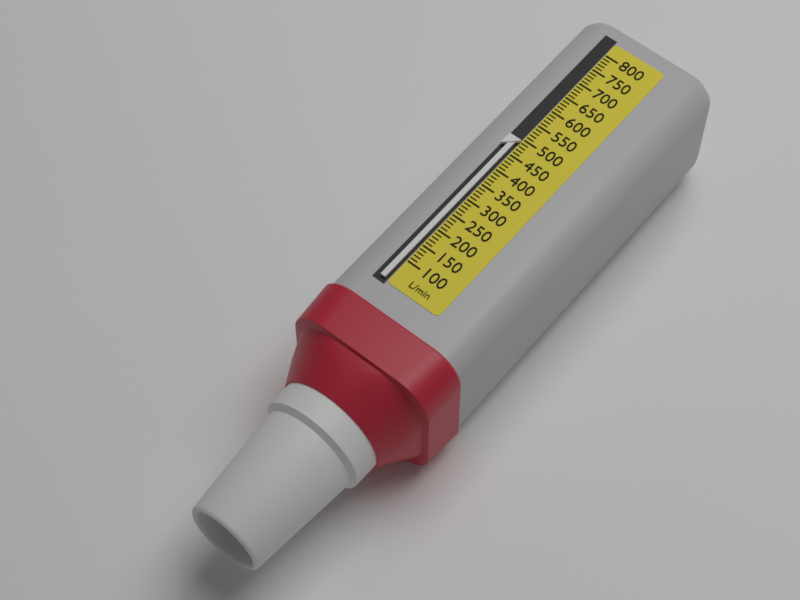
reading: 490 L/min
